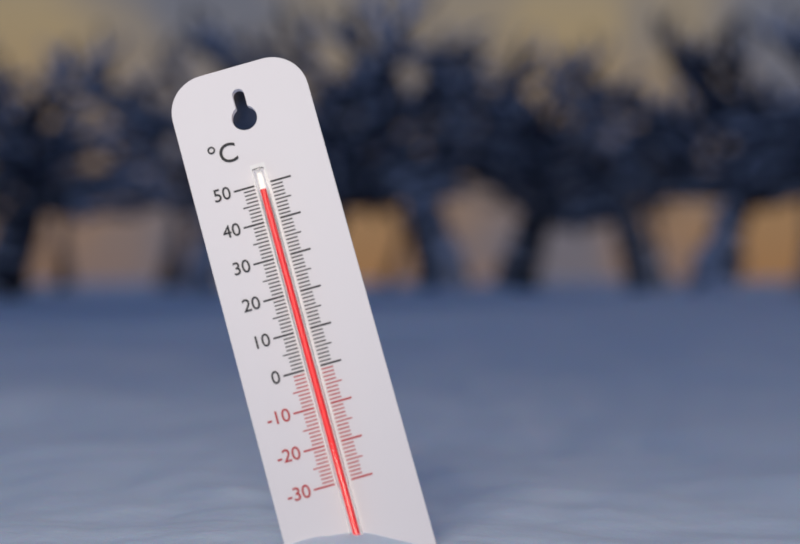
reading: 48 °C
